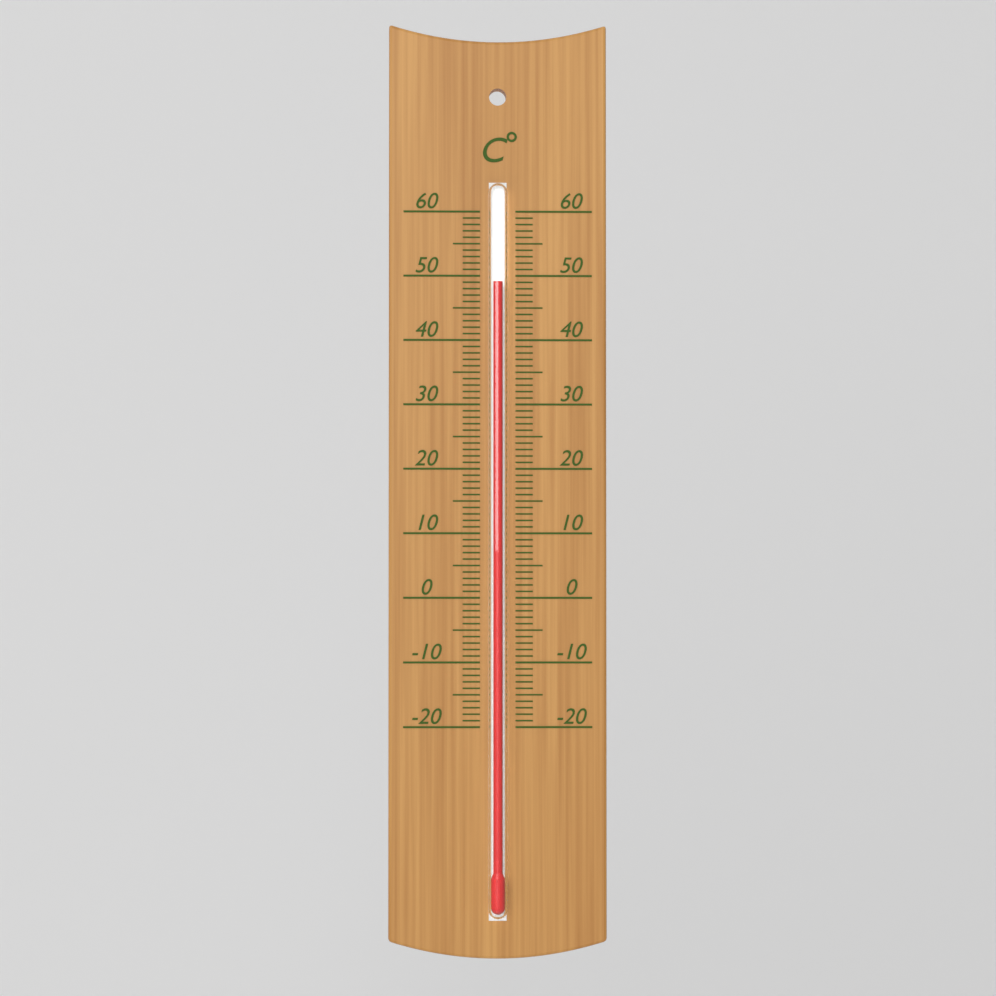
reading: 49 °C
